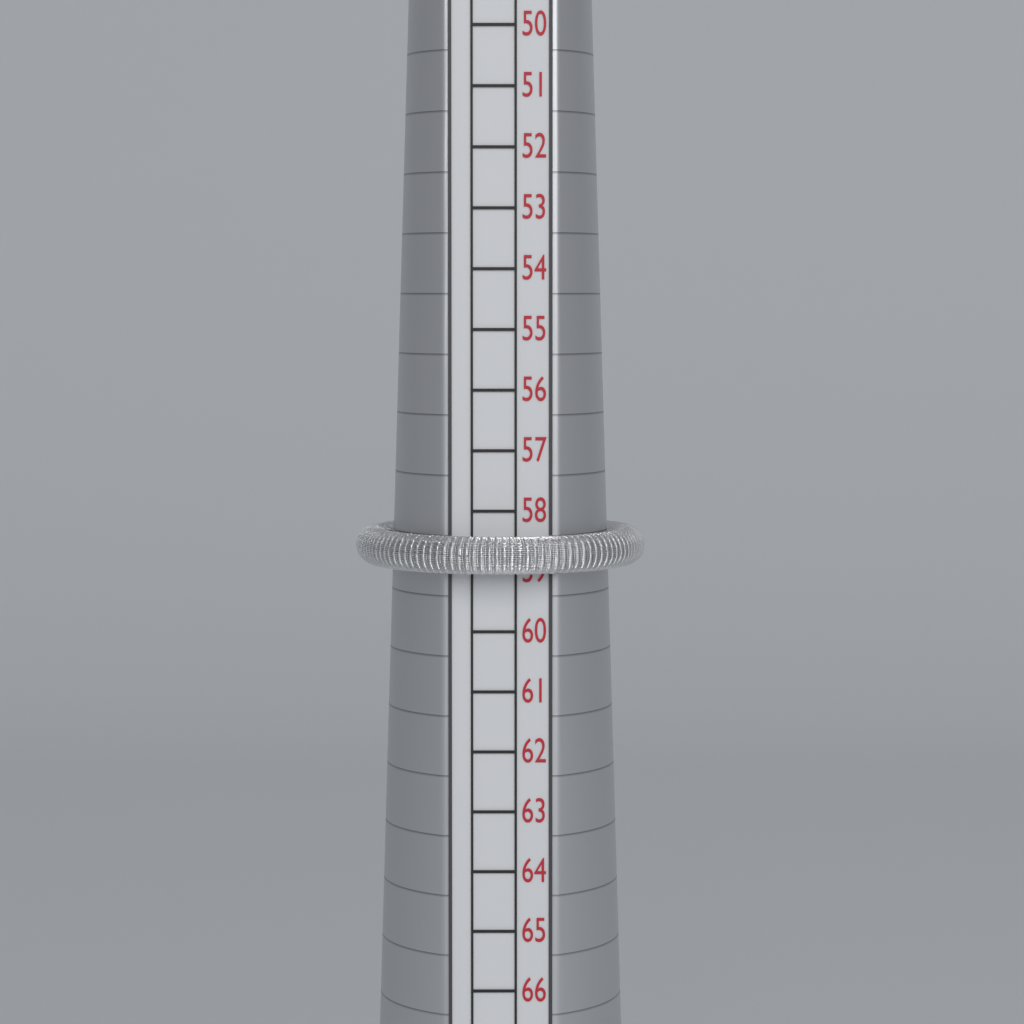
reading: 59 mm
